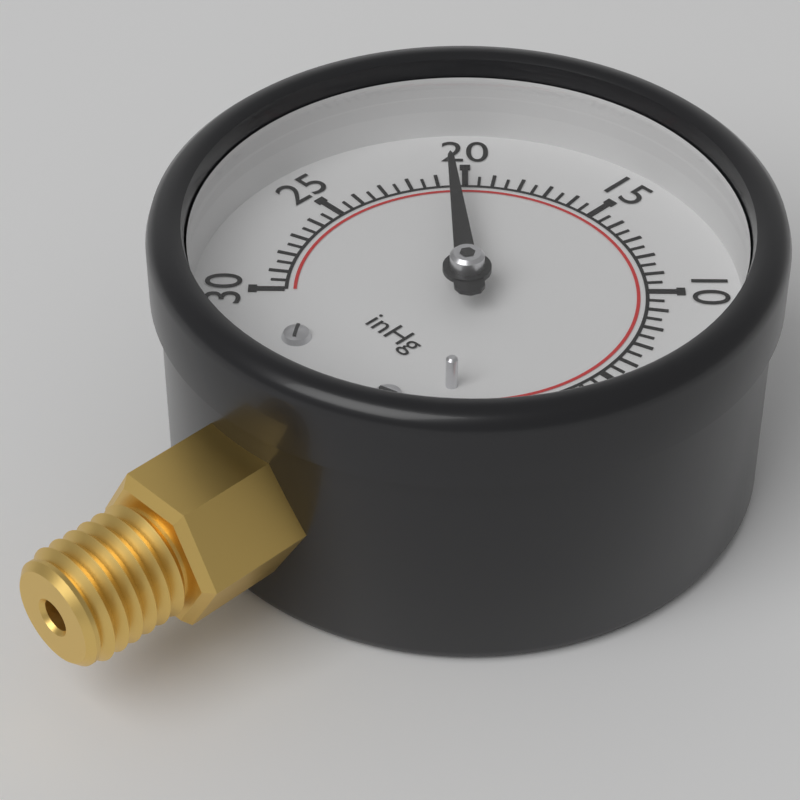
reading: 20.5 inHg
